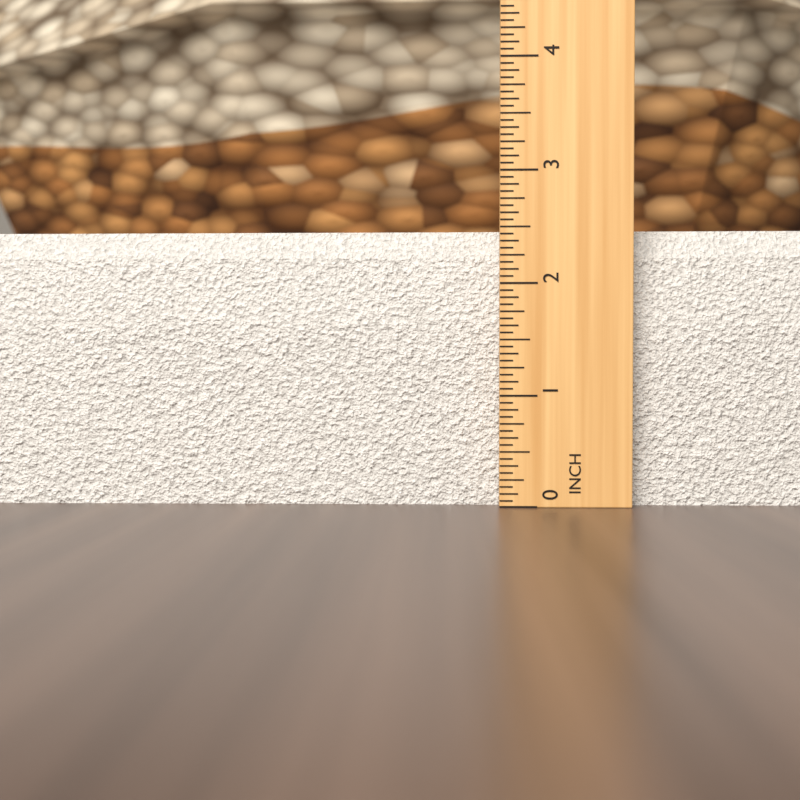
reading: 2.5000 in
